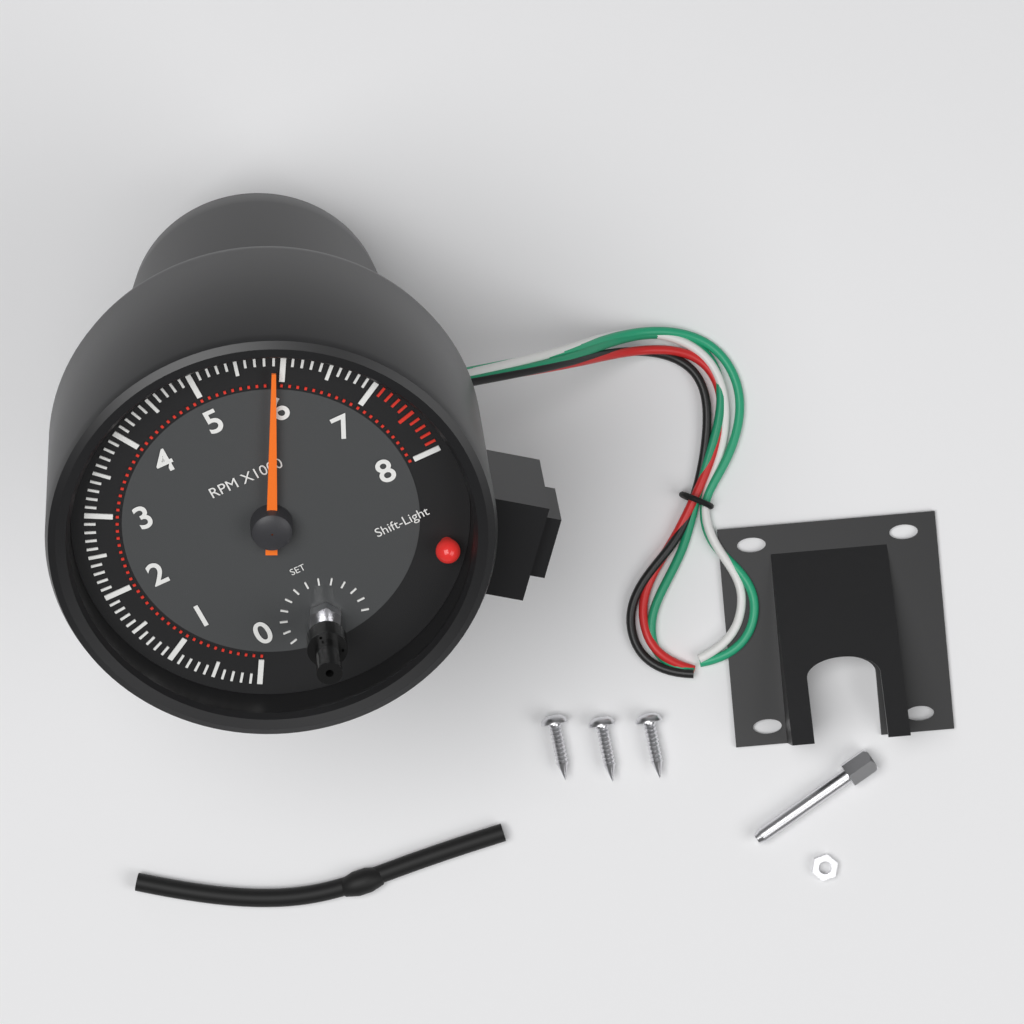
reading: 5900 RPM
